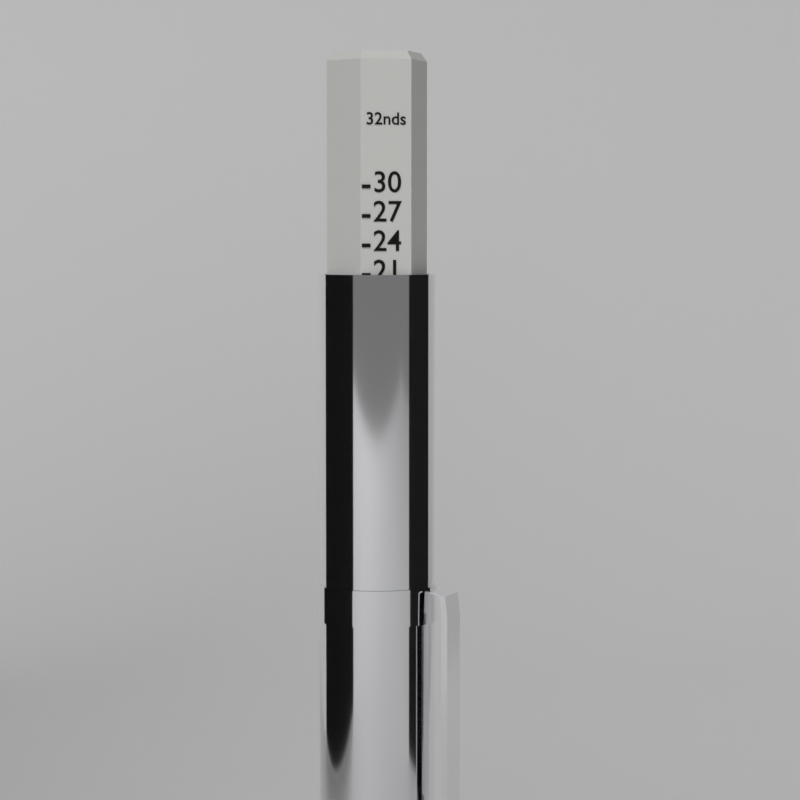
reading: 21 32nds
